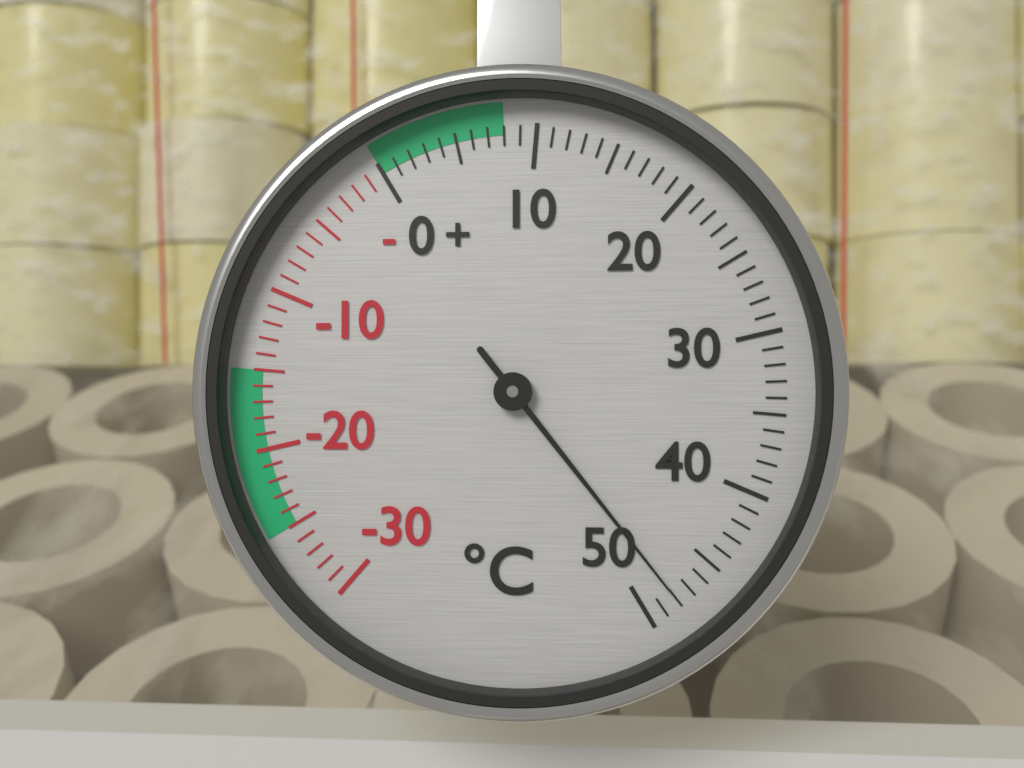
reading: 48 °C
